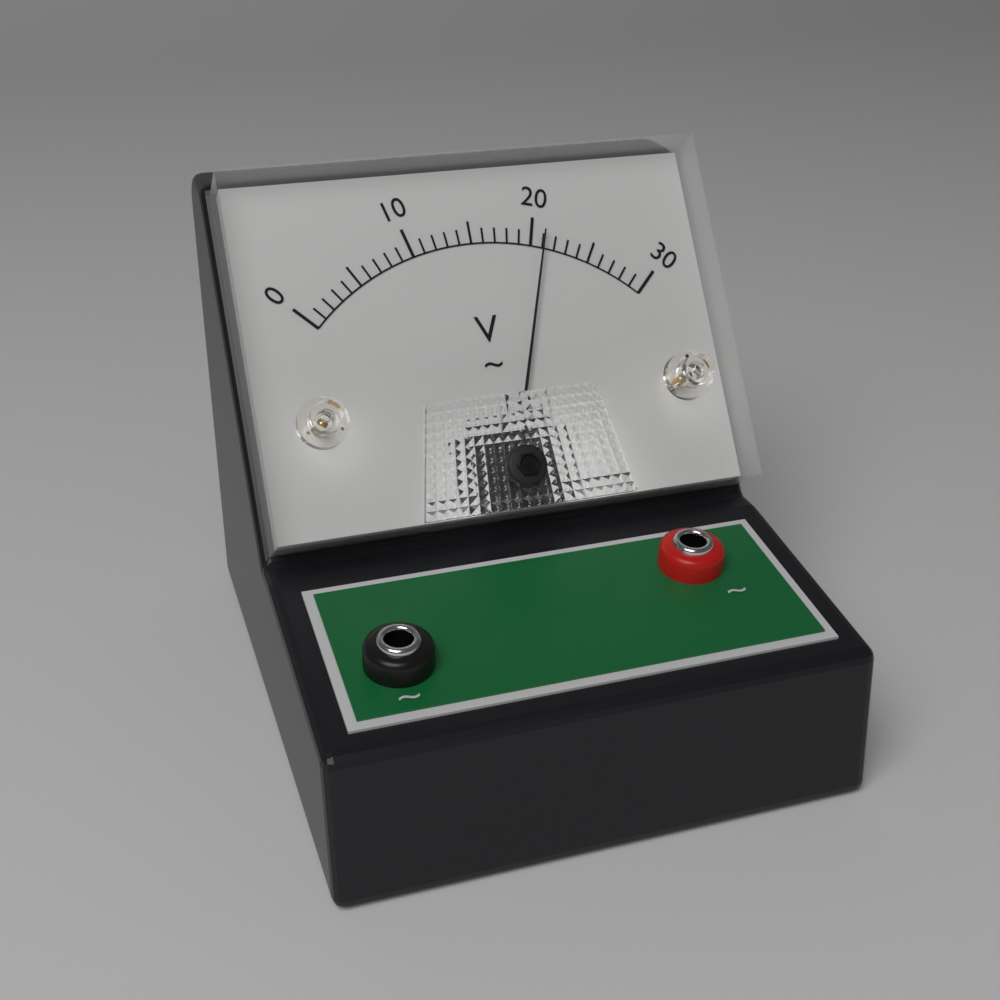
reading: 21 V
